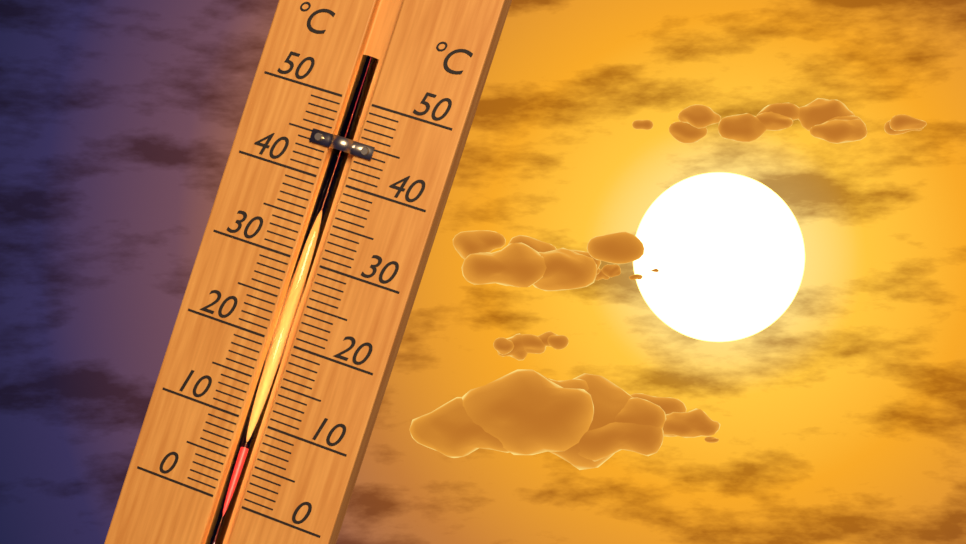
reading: 7 °C
